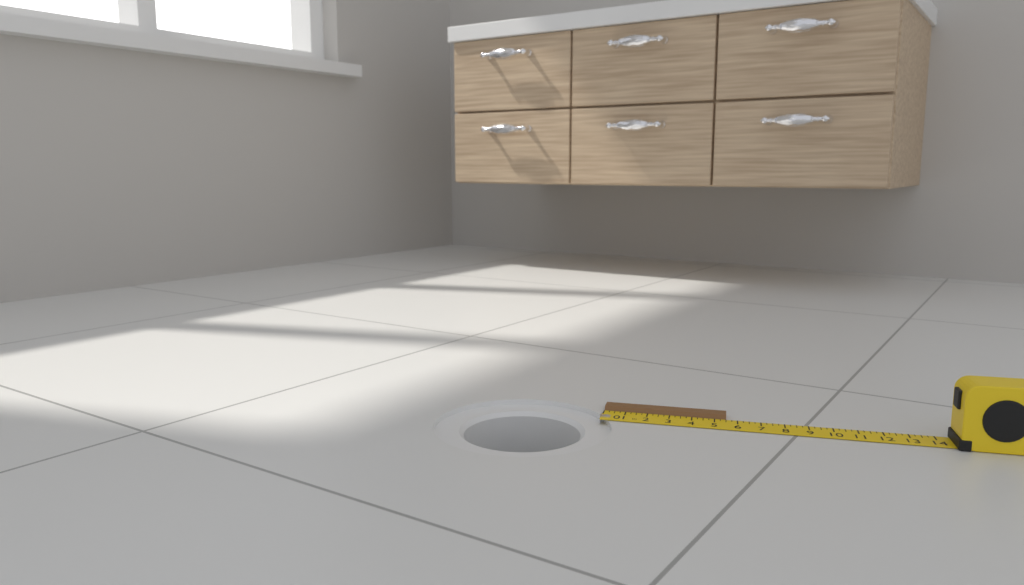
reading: 5.50 in
